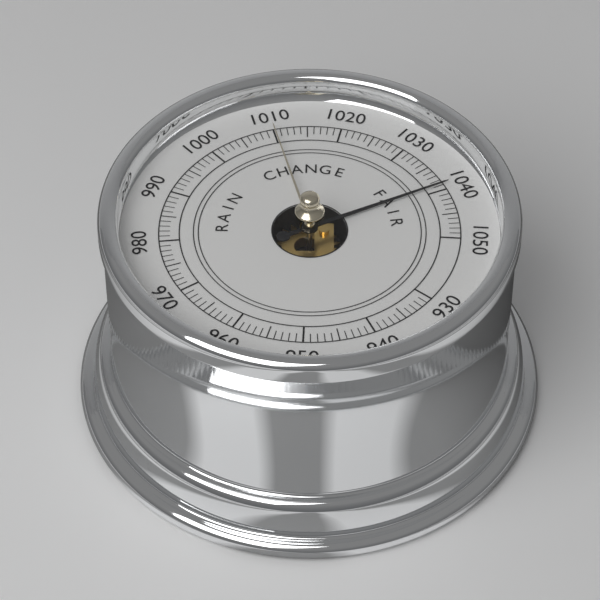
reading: 1039 (no unit)
